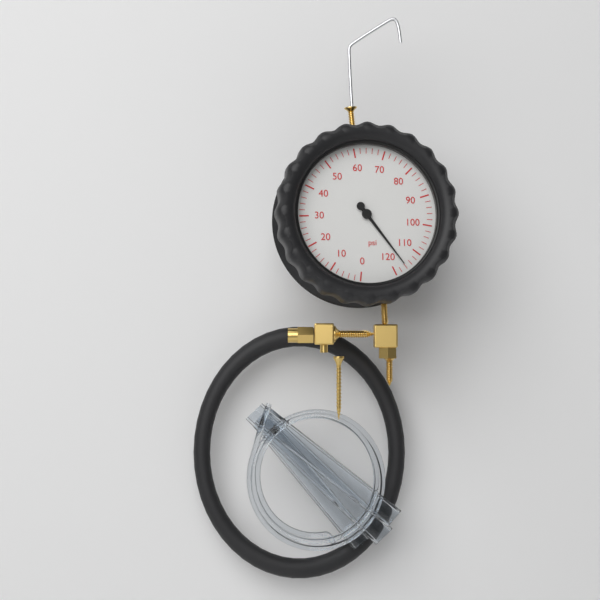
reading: 116 psi
